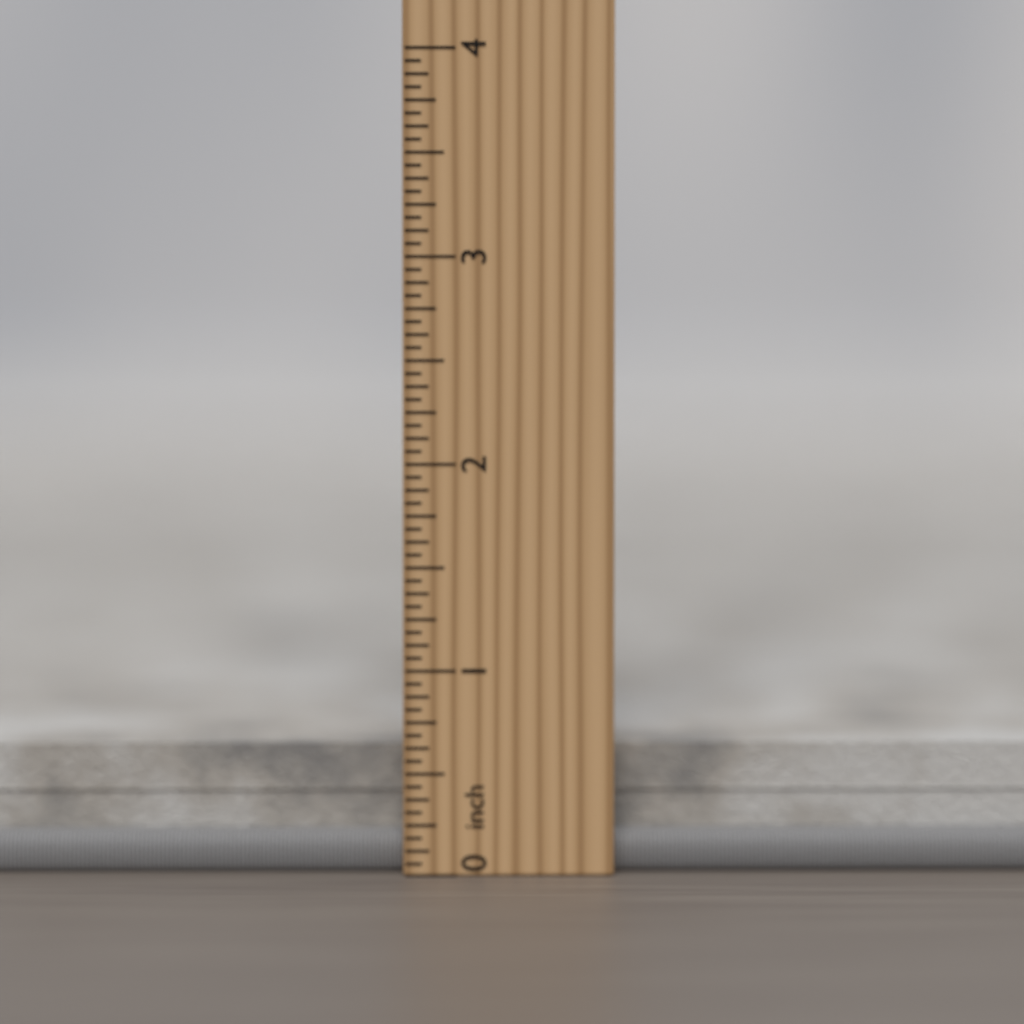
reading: 0.6250 inch
